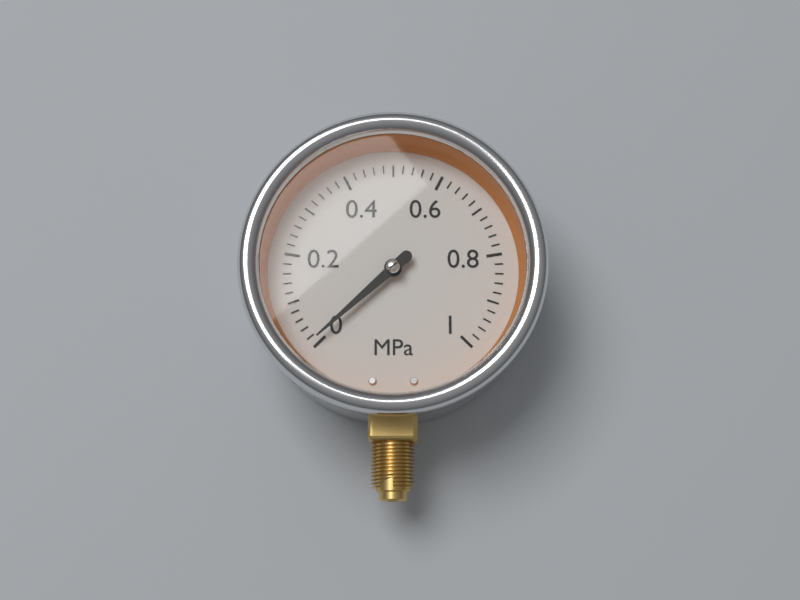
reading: 0.01 MPa
